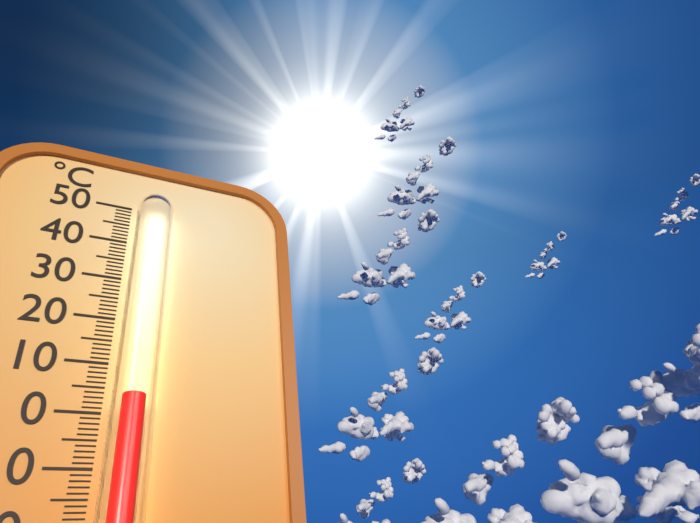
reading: 2 °C
